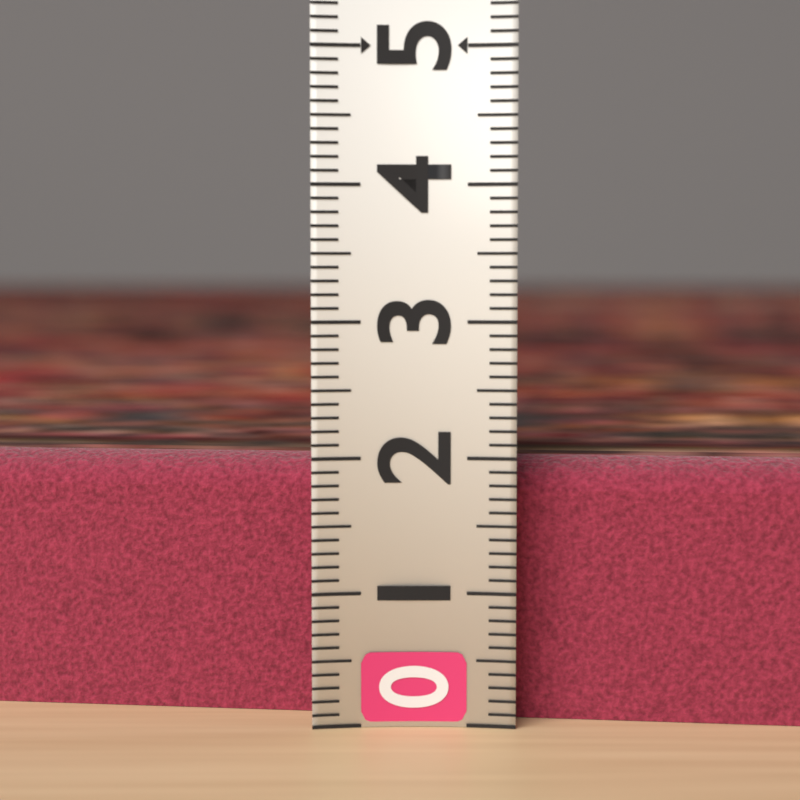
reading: 2.0 (no unit)
